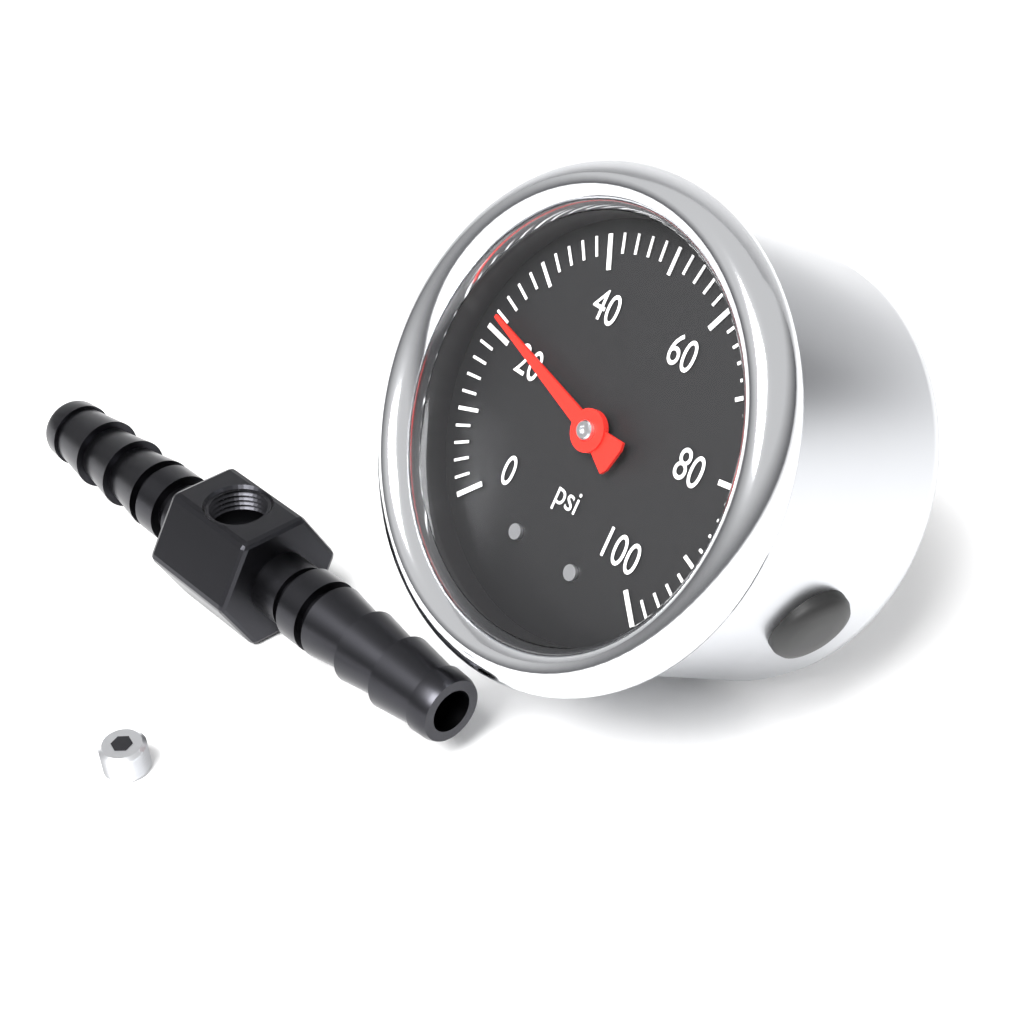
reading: 22 psi
